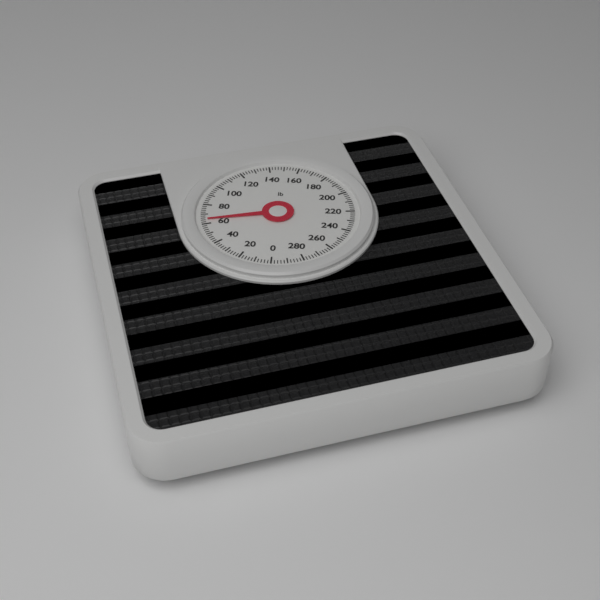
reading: 64 lb
